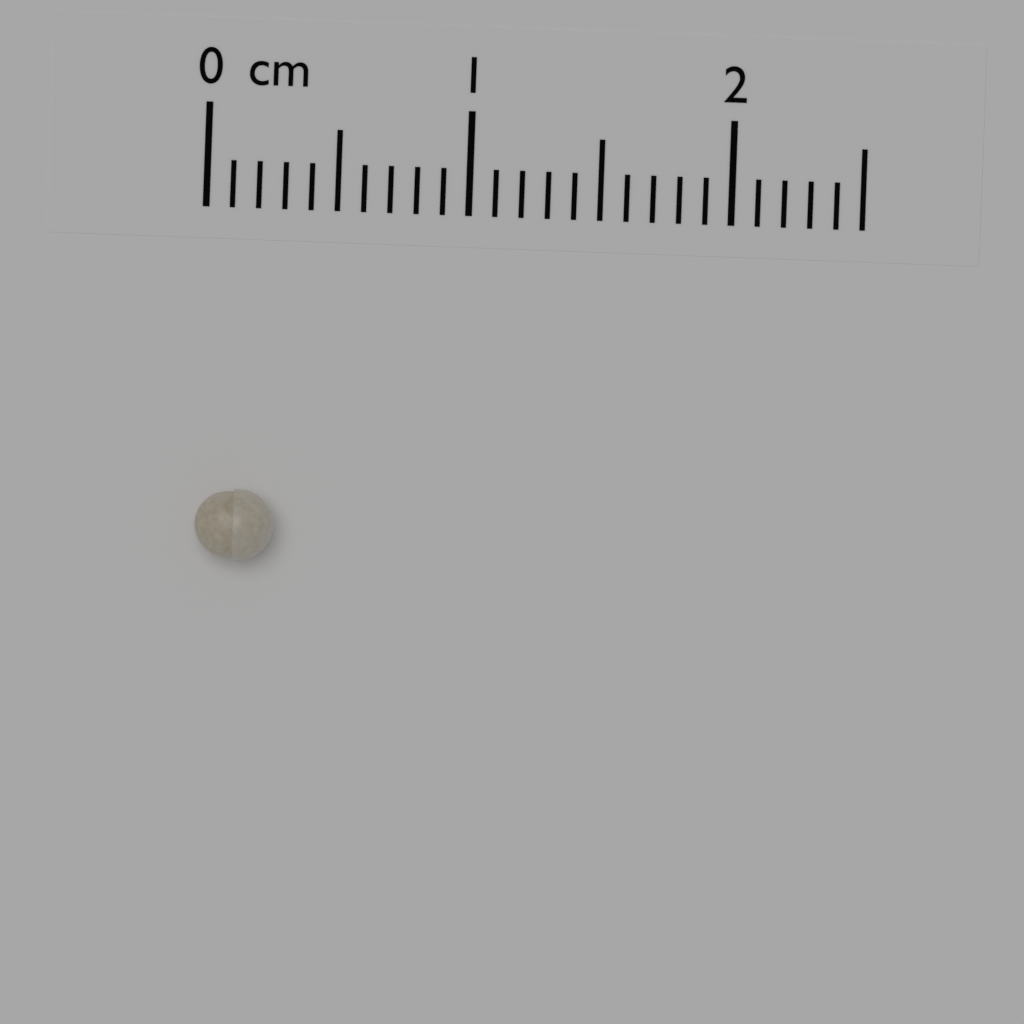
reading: 0.3 cm
